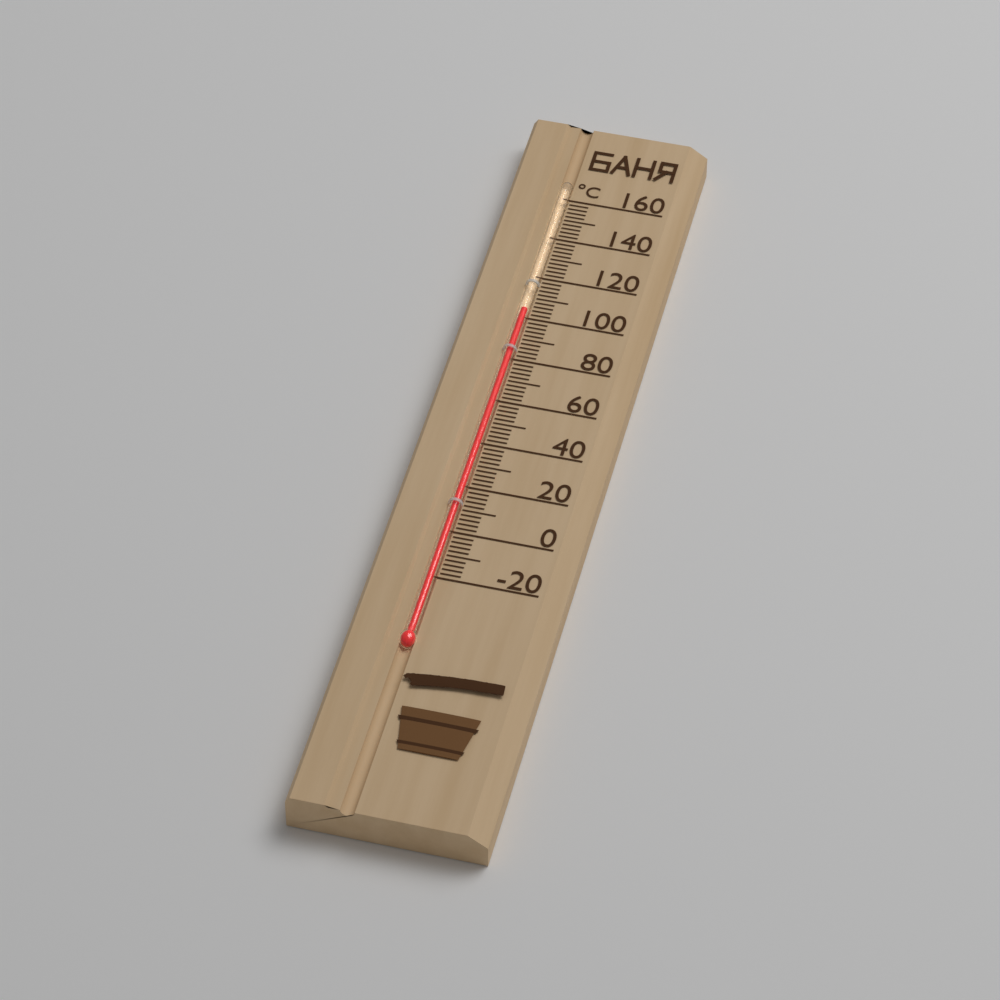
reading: 104 °C
